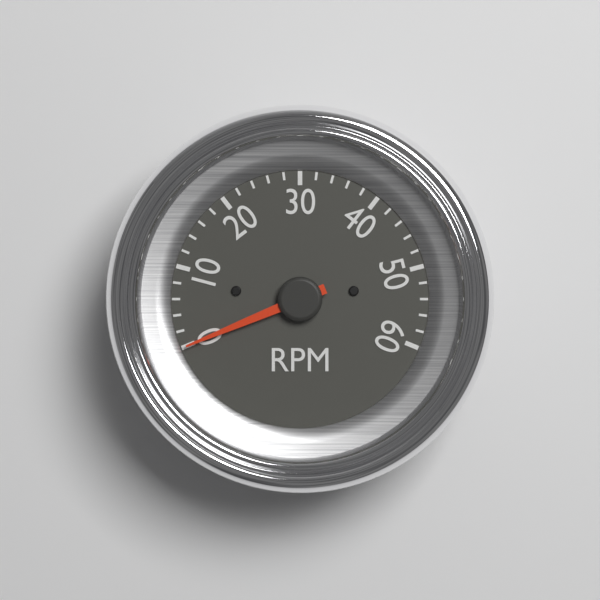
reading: 0 RPM
